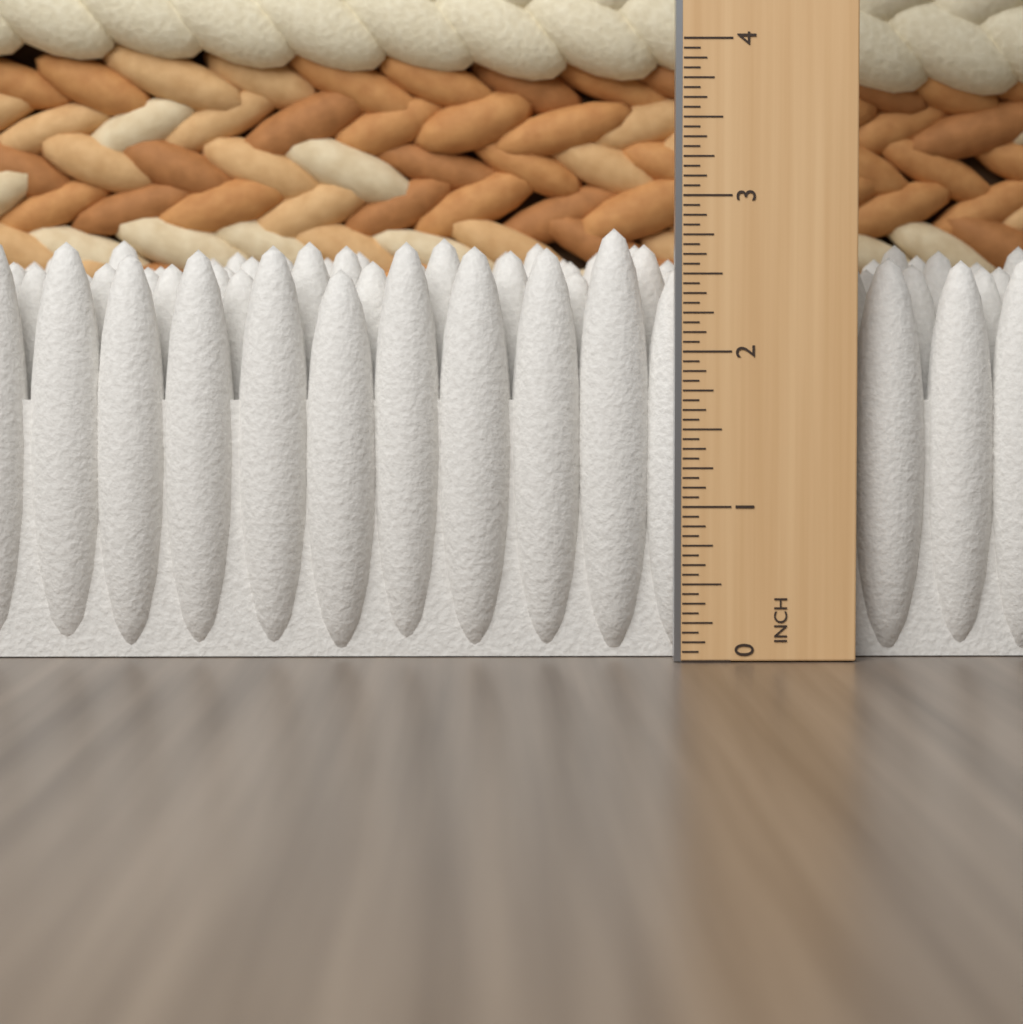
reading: 2.8125 in
